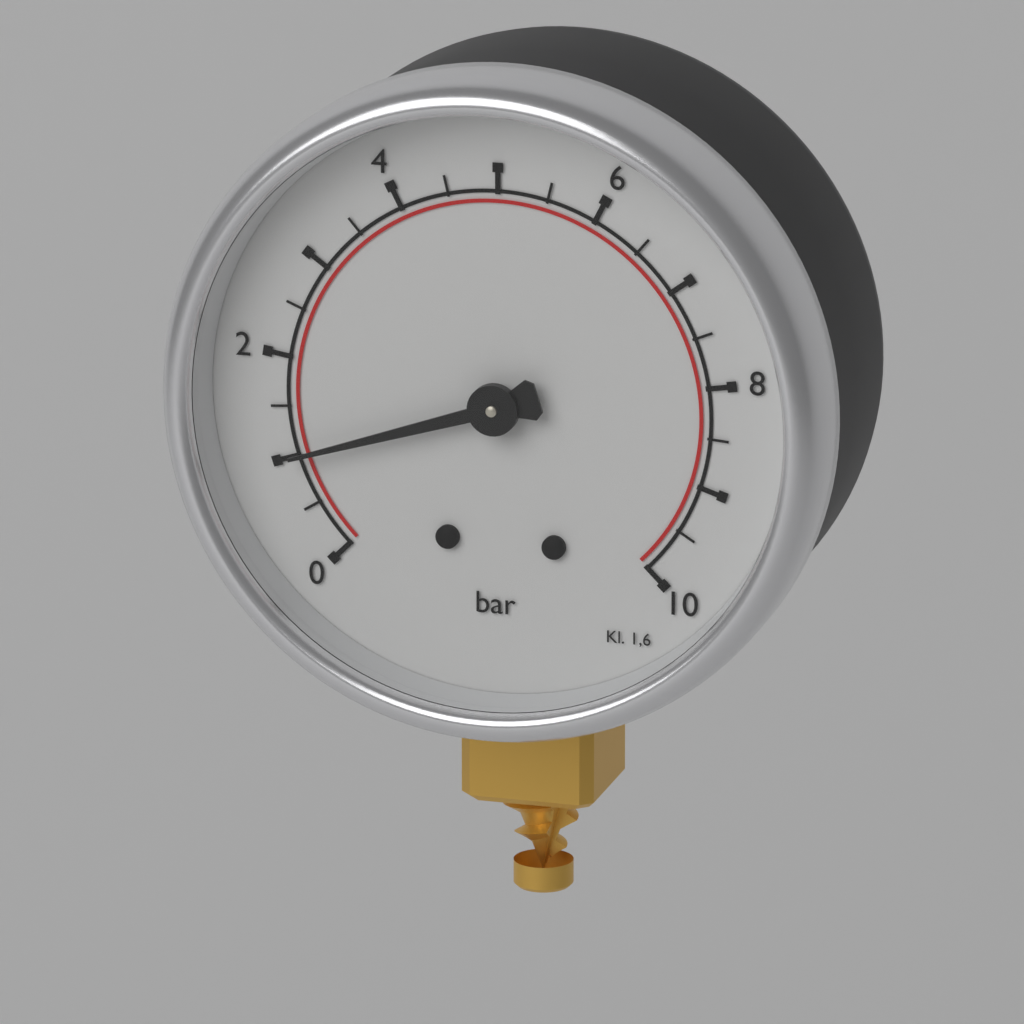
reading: 1.0 bar
